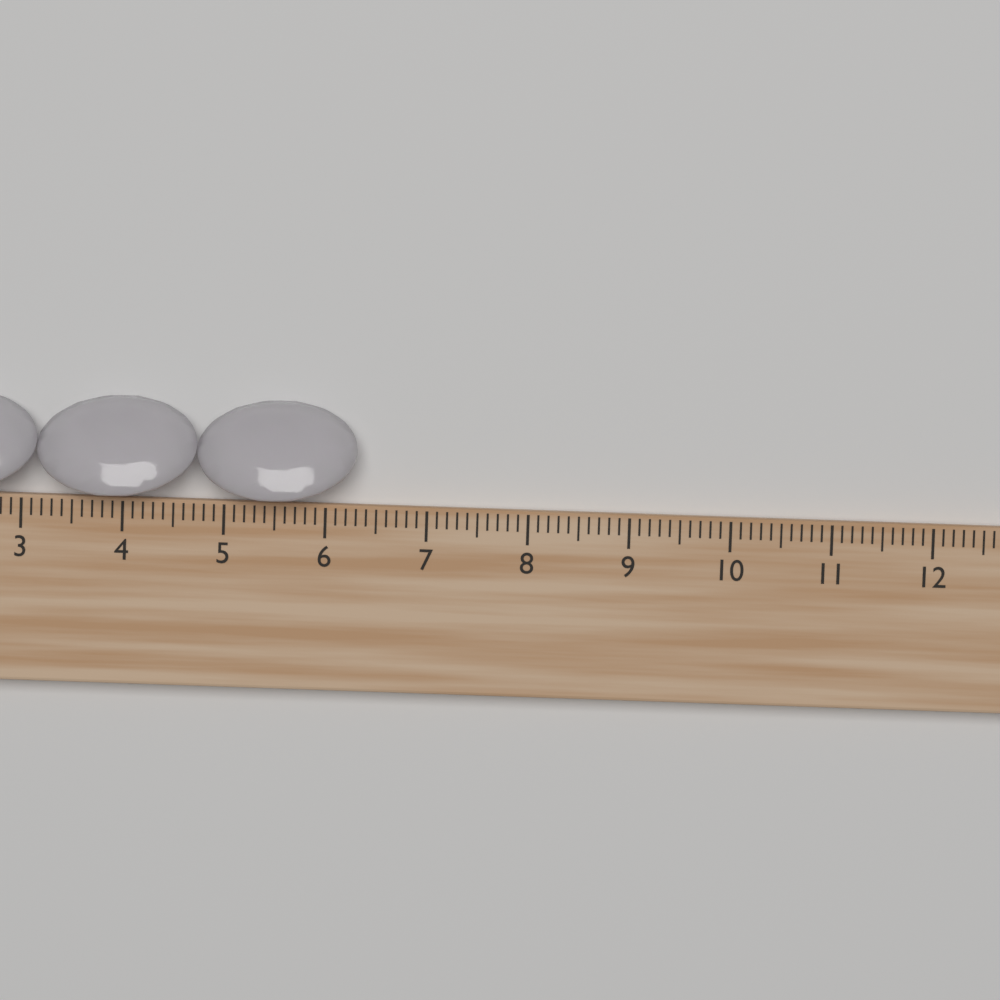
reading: 6.3 cm
